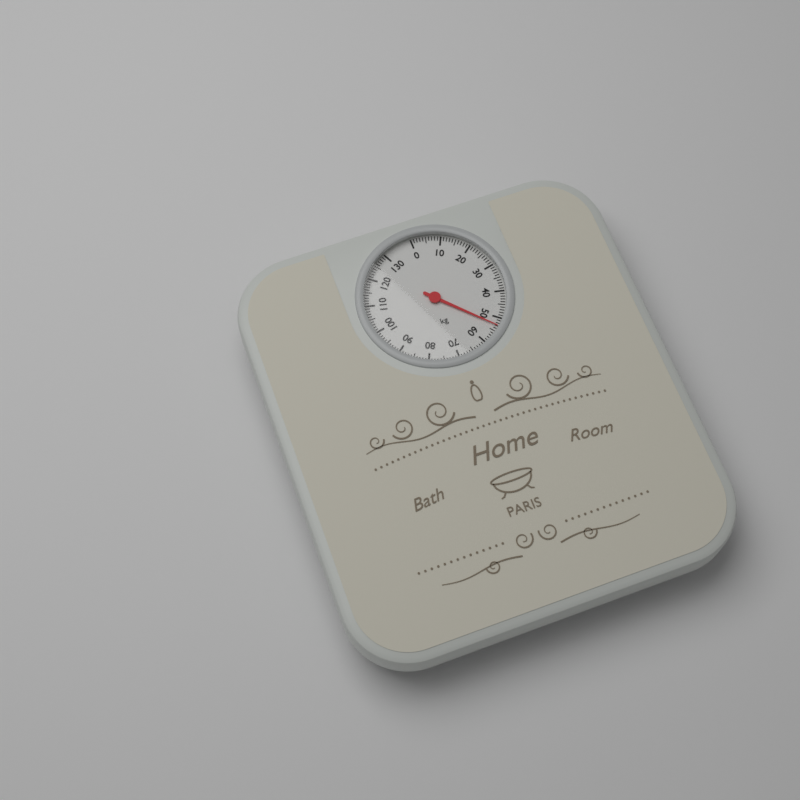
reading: 53 kg
